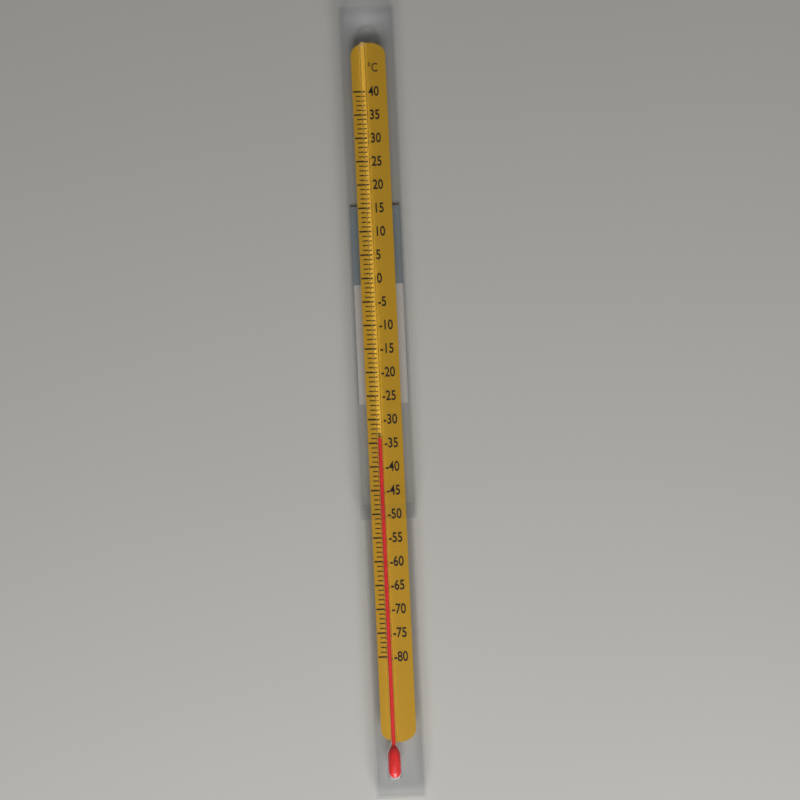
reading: -34 °C
